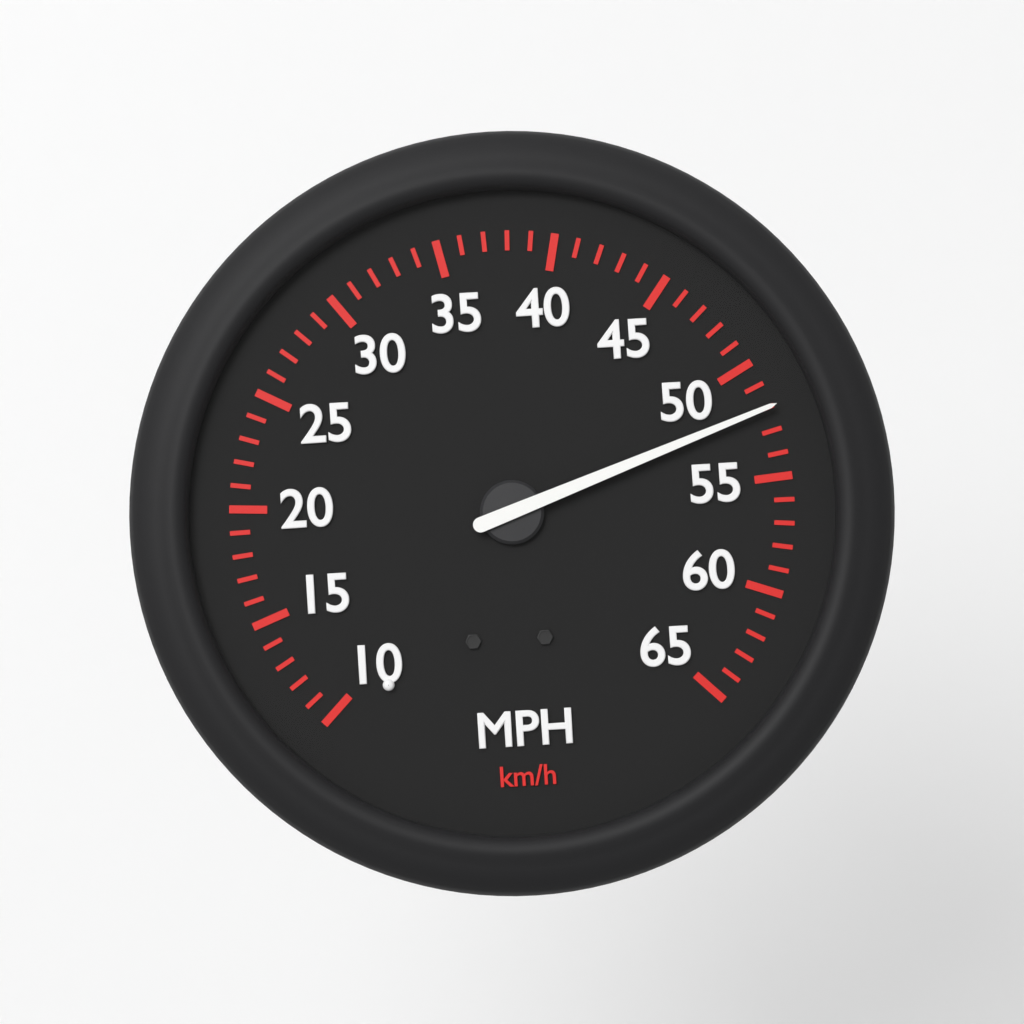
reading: 52 mph
